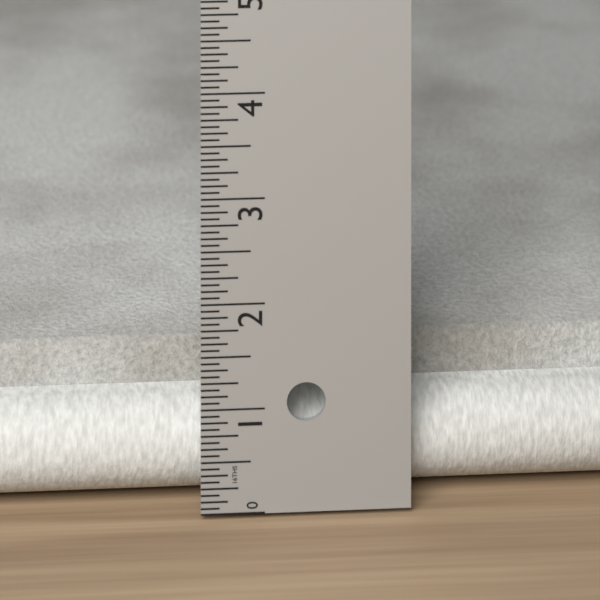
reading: 1.2500 in
